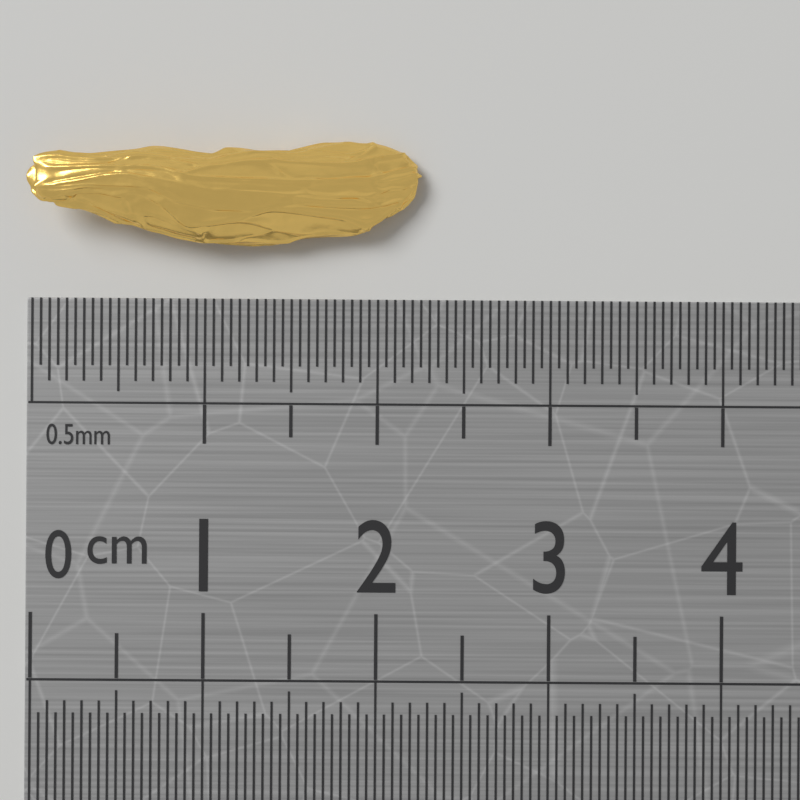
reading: 2.25 cm
